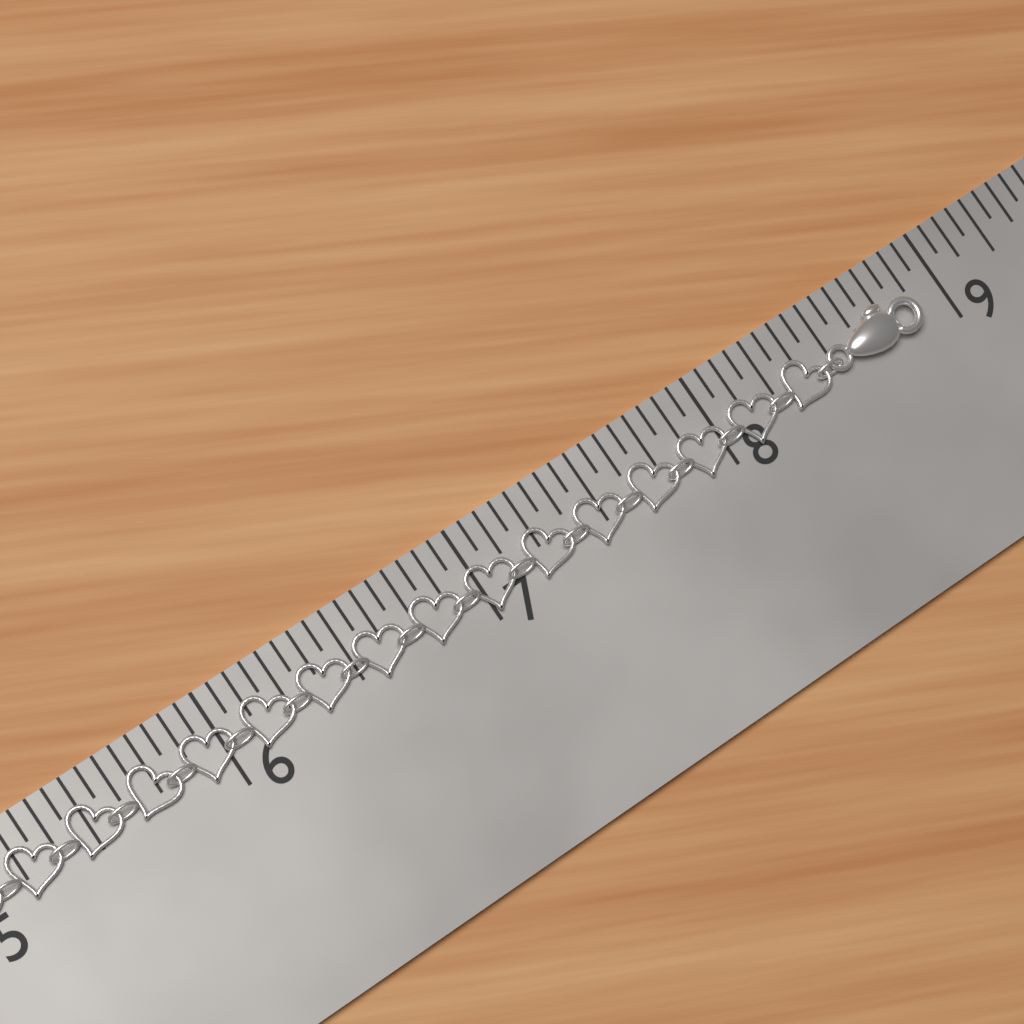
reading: 8.8750 in
